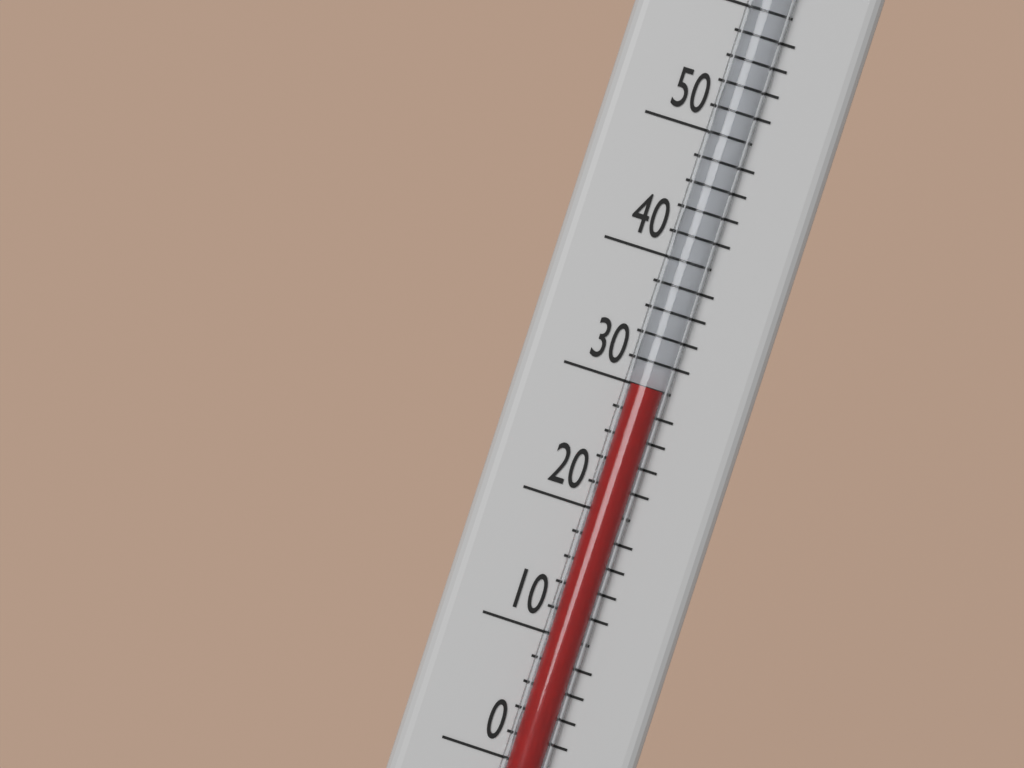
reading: 30 °F
